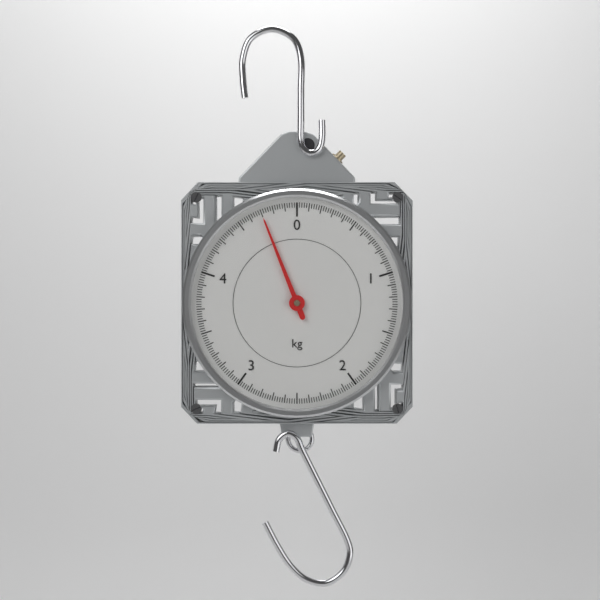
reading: 4.70 kg
